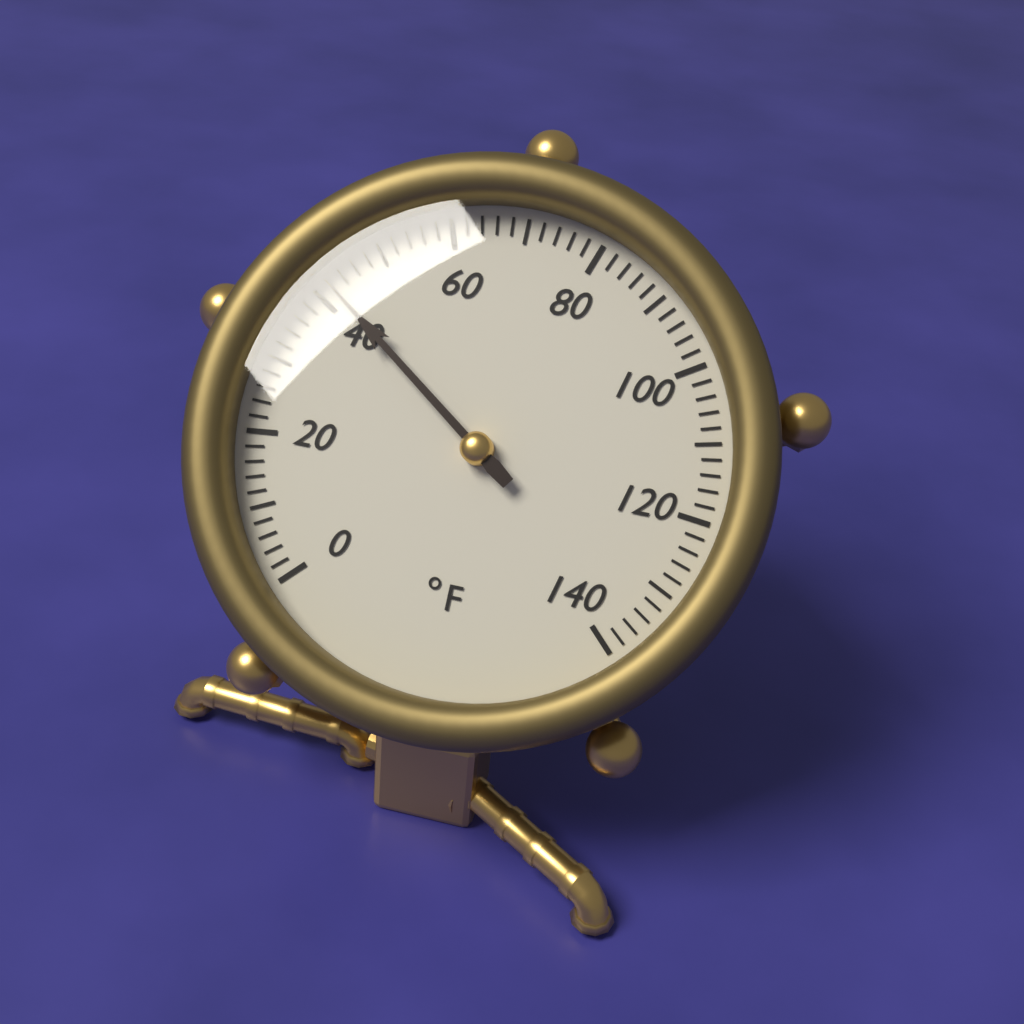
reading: 42 °F
